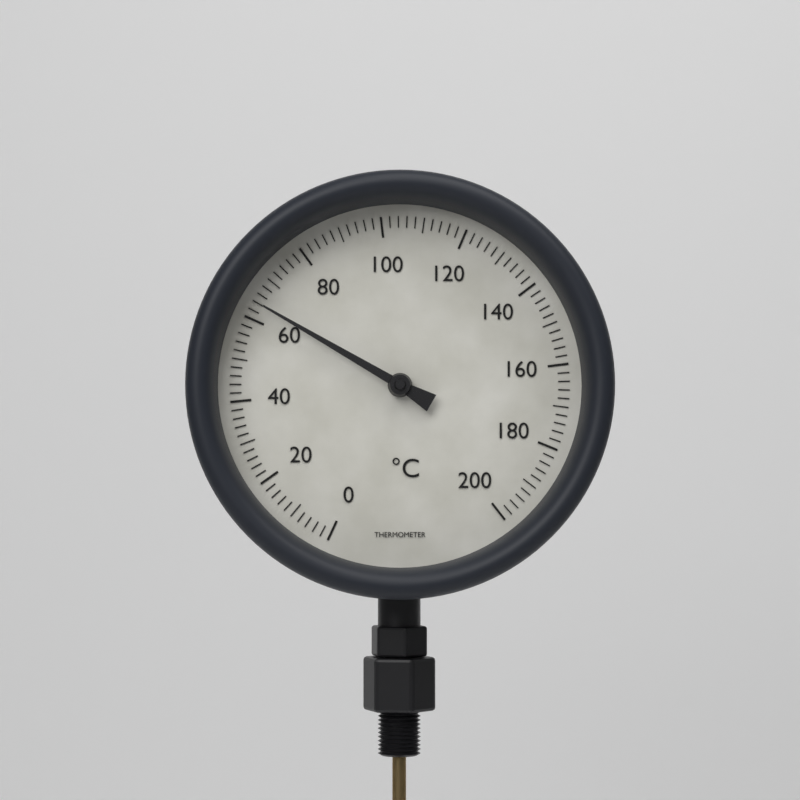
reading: 64 °C
